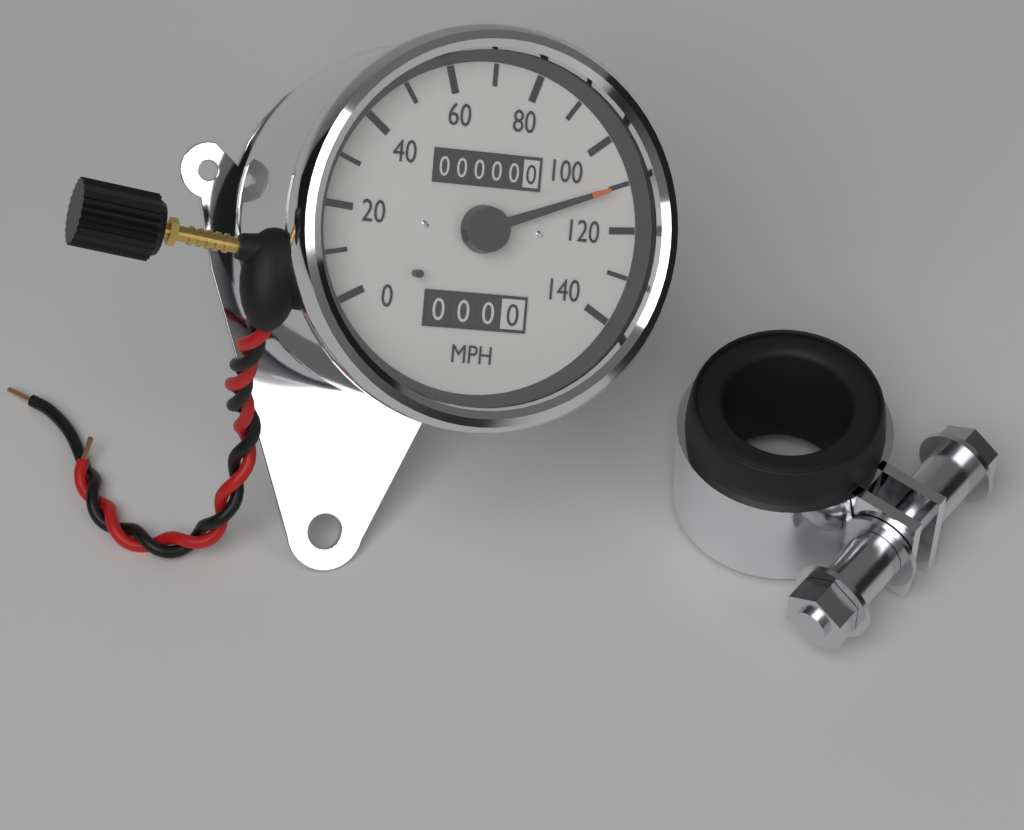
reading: 110 MPH
